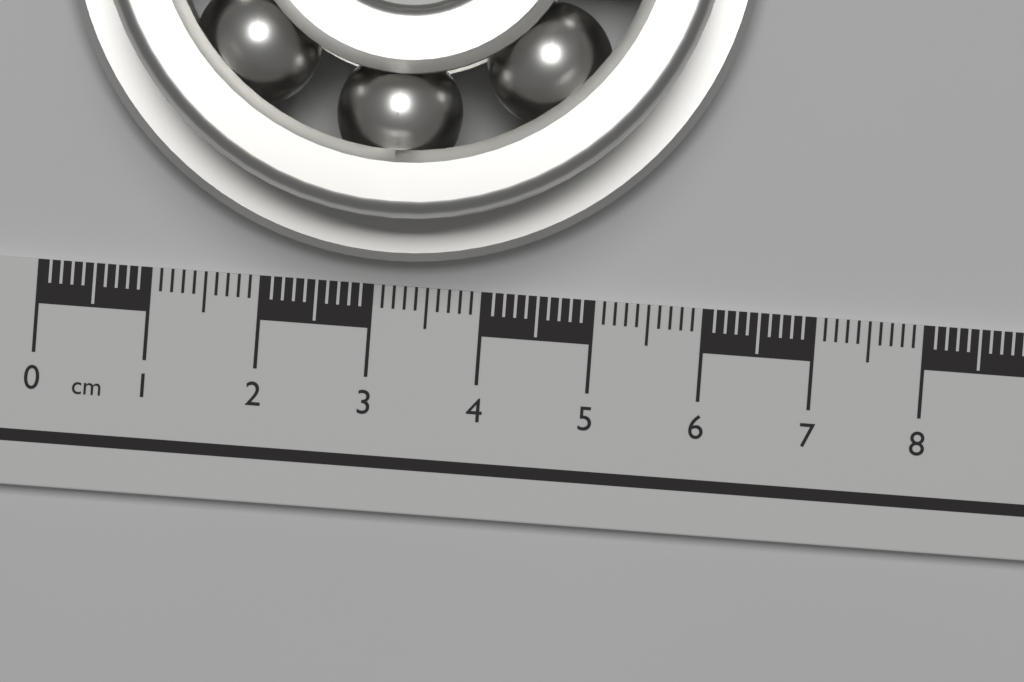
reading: 6.3 cm
